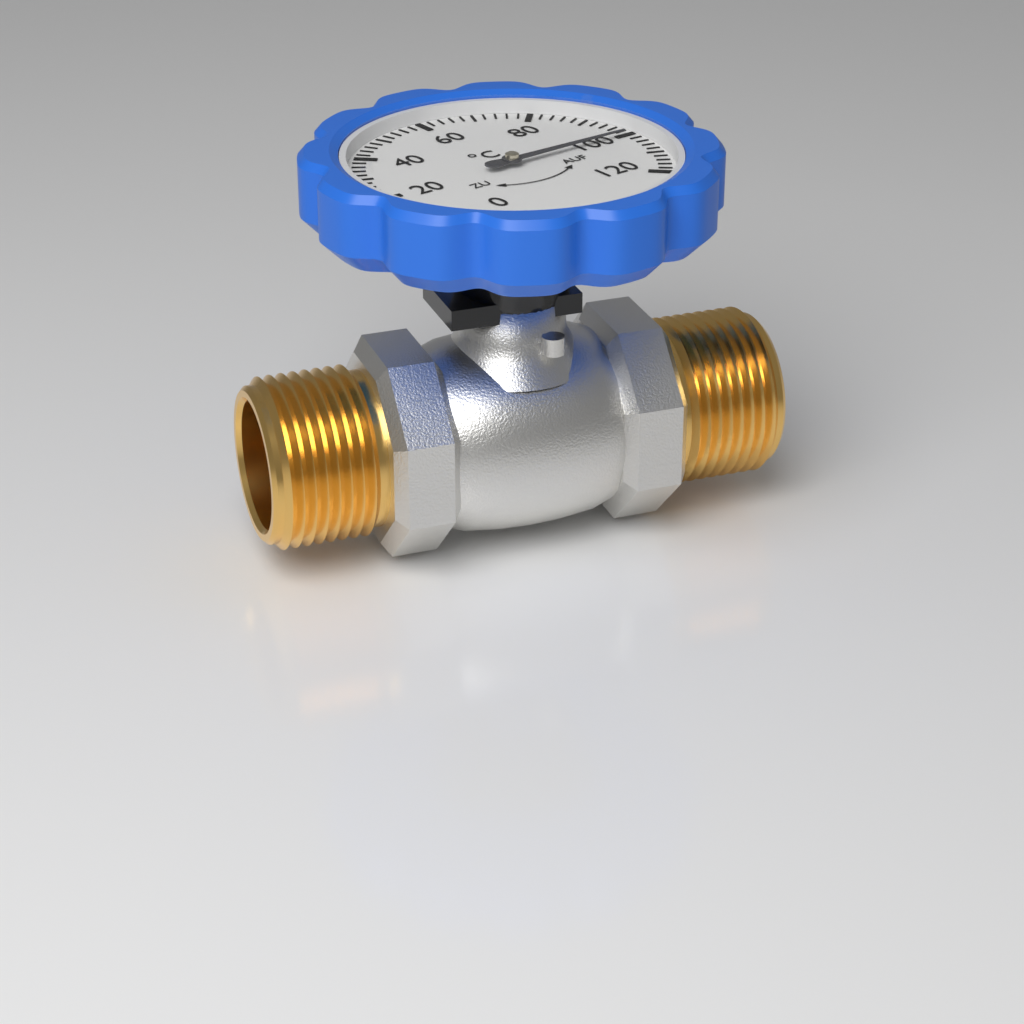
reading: 100 °C
